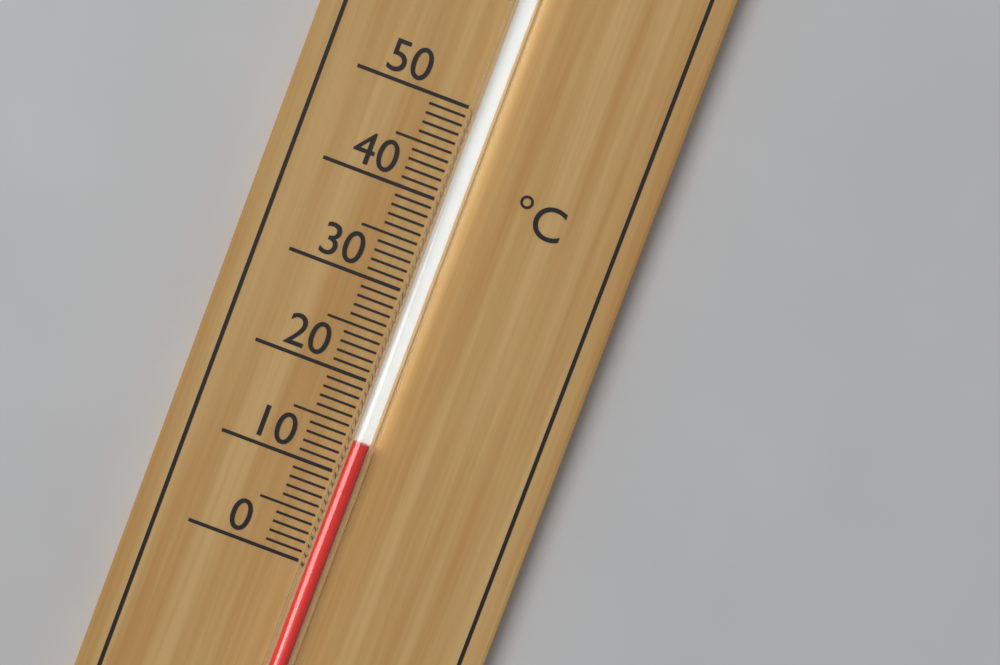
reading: 14 °C
